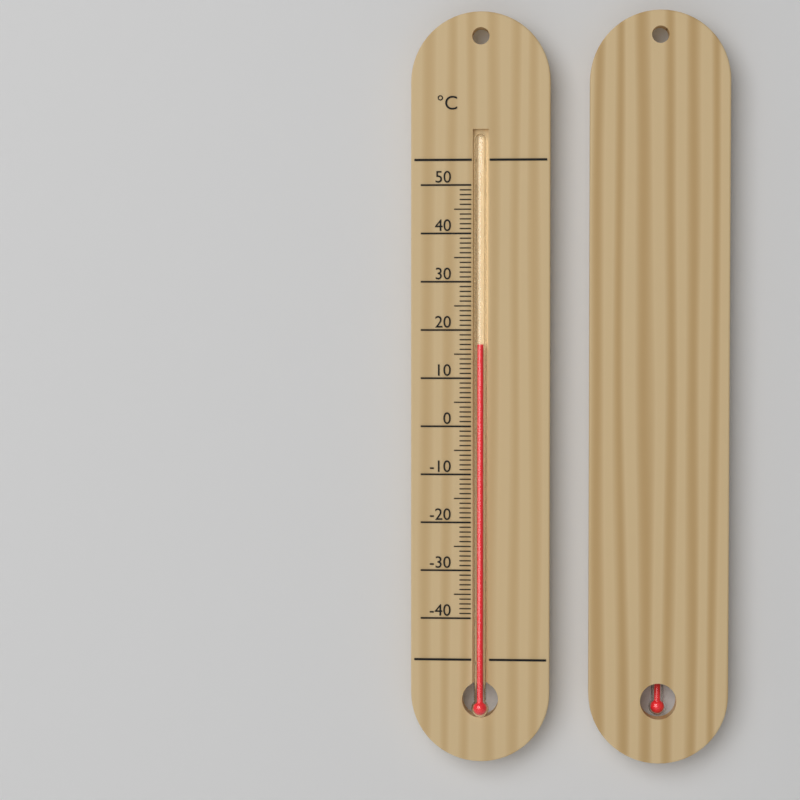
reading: 17 °C
